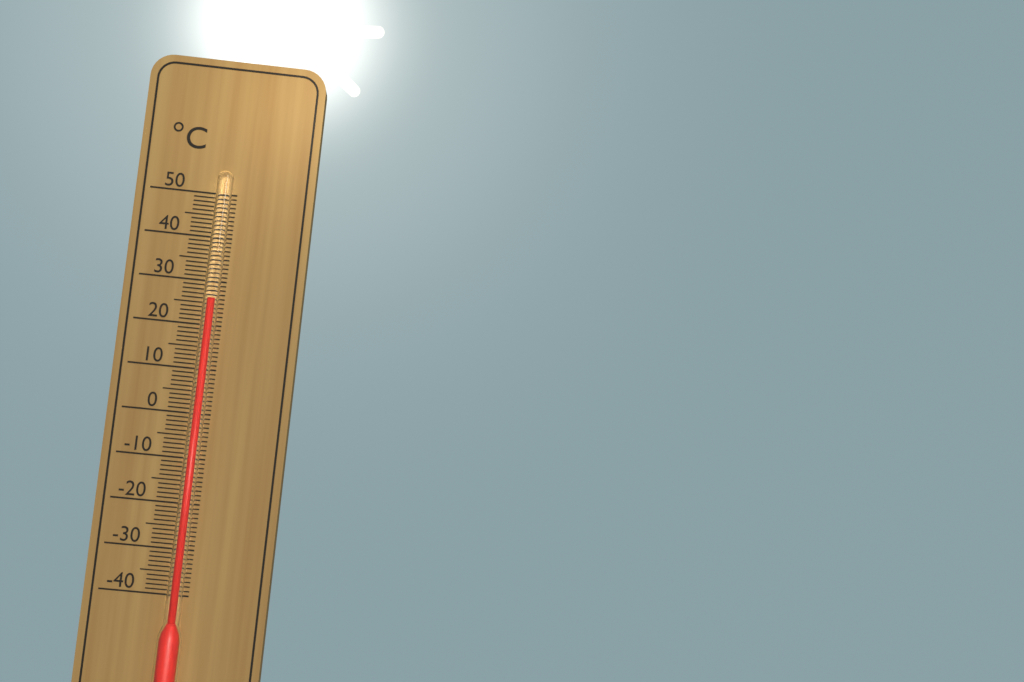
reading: 26 °C
